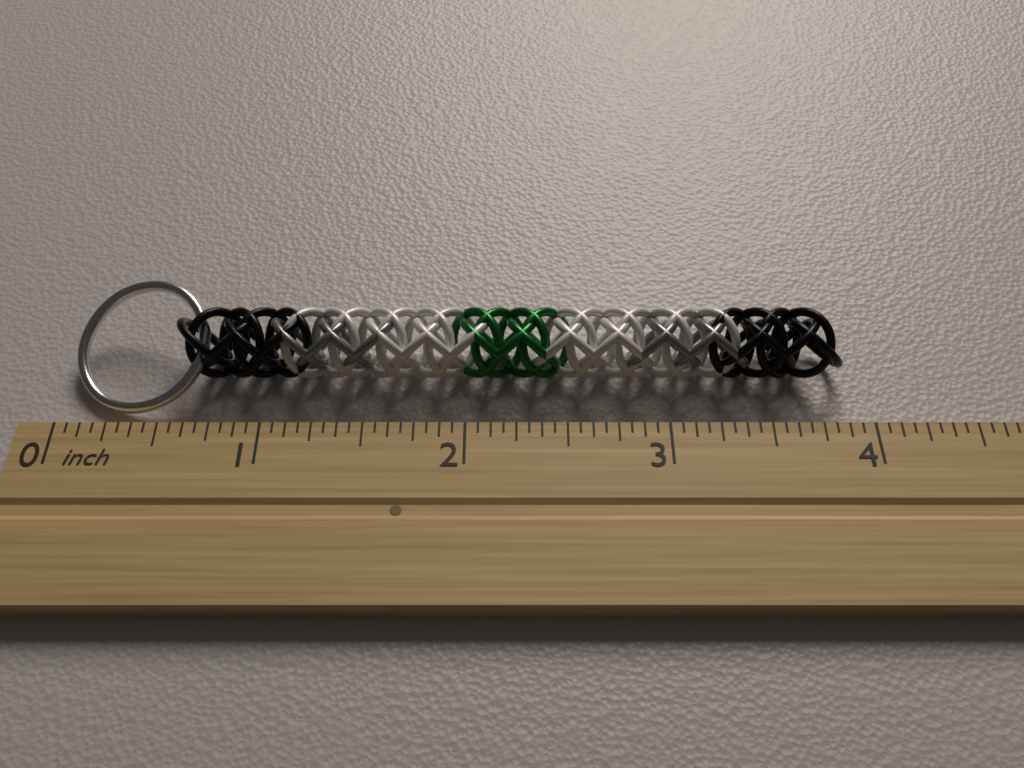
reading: 3.9000 inch
